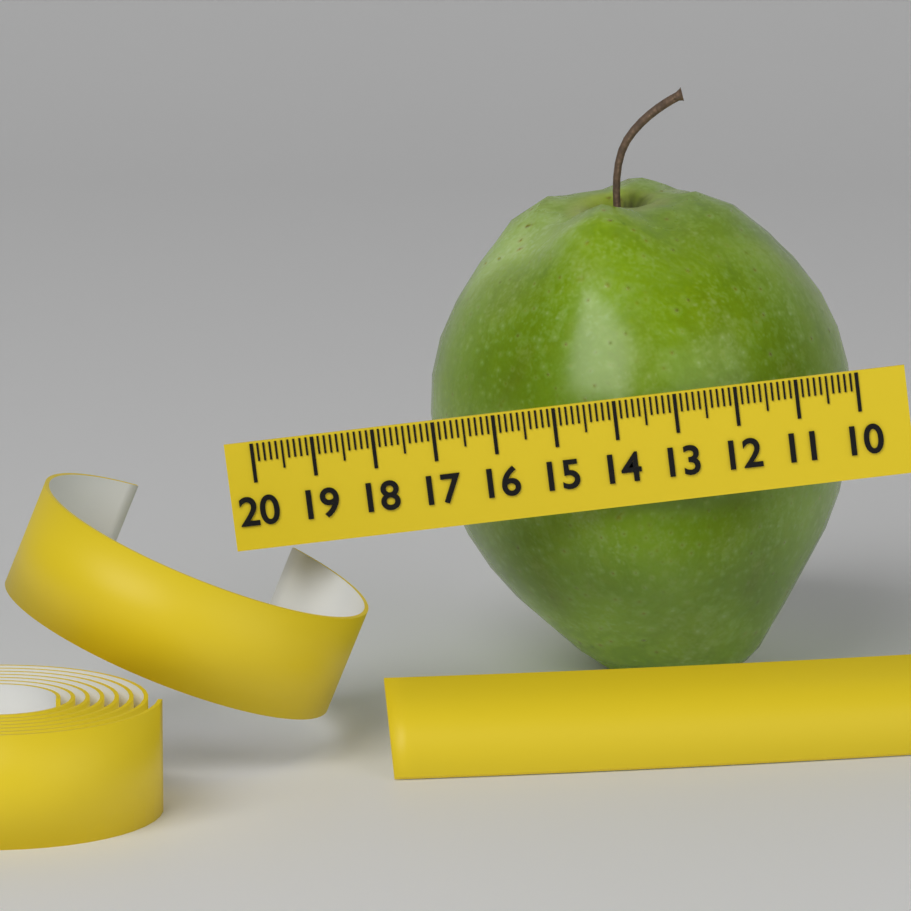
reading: 17.2 (no unit)
